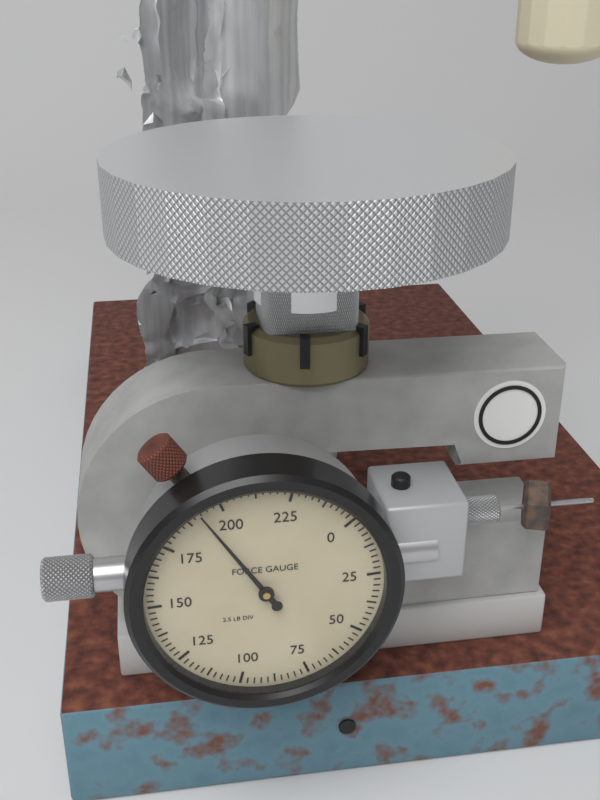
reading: 192.5 lb
